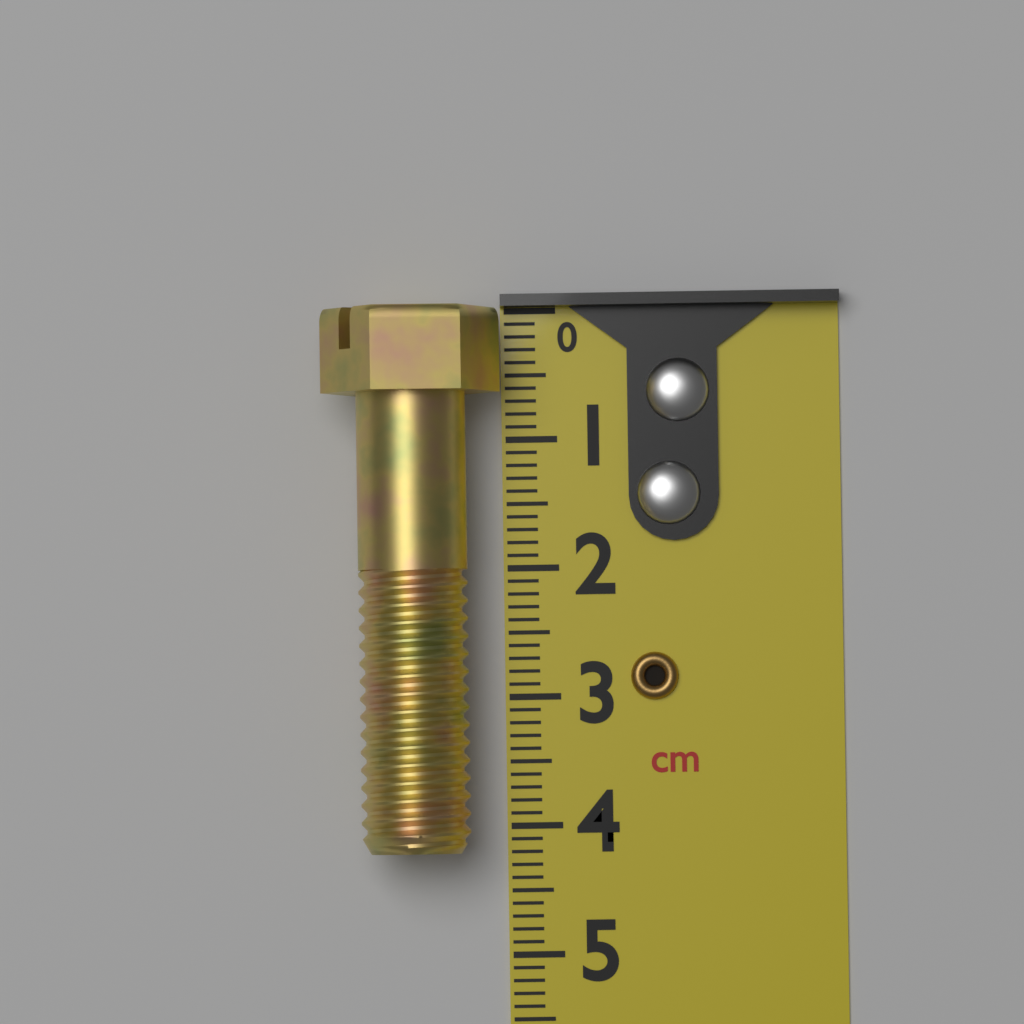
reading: 4.2 cm
